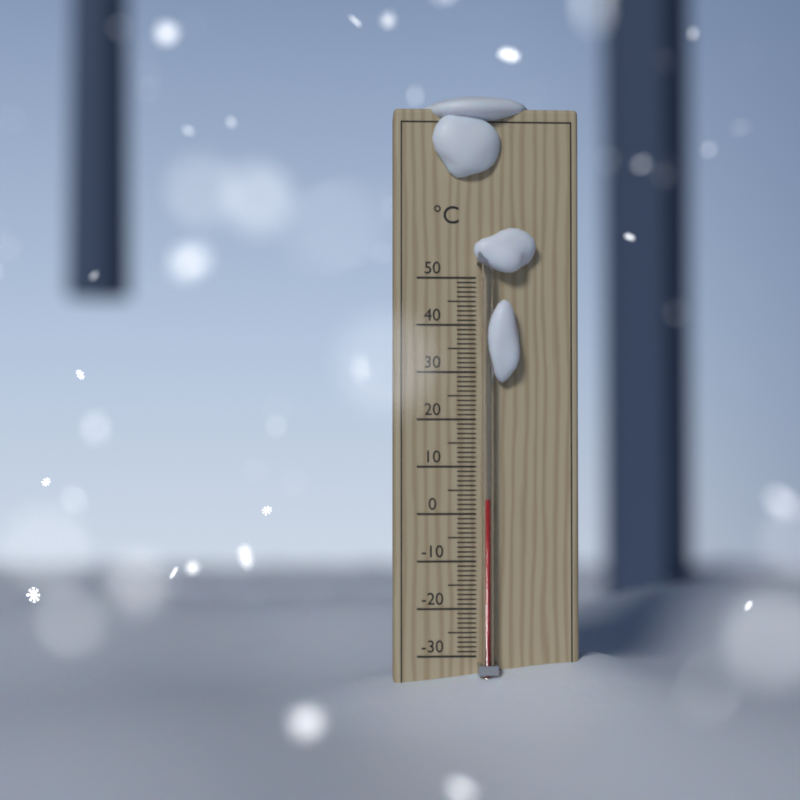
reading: 3 °C
